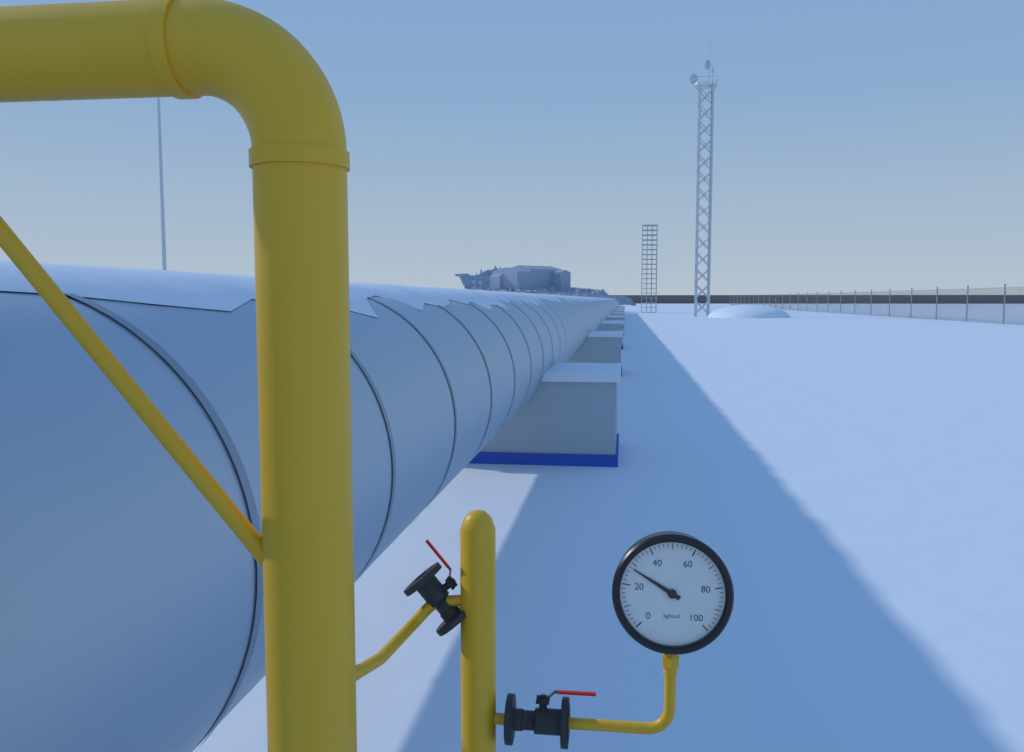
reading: 28 kgf/cm2
